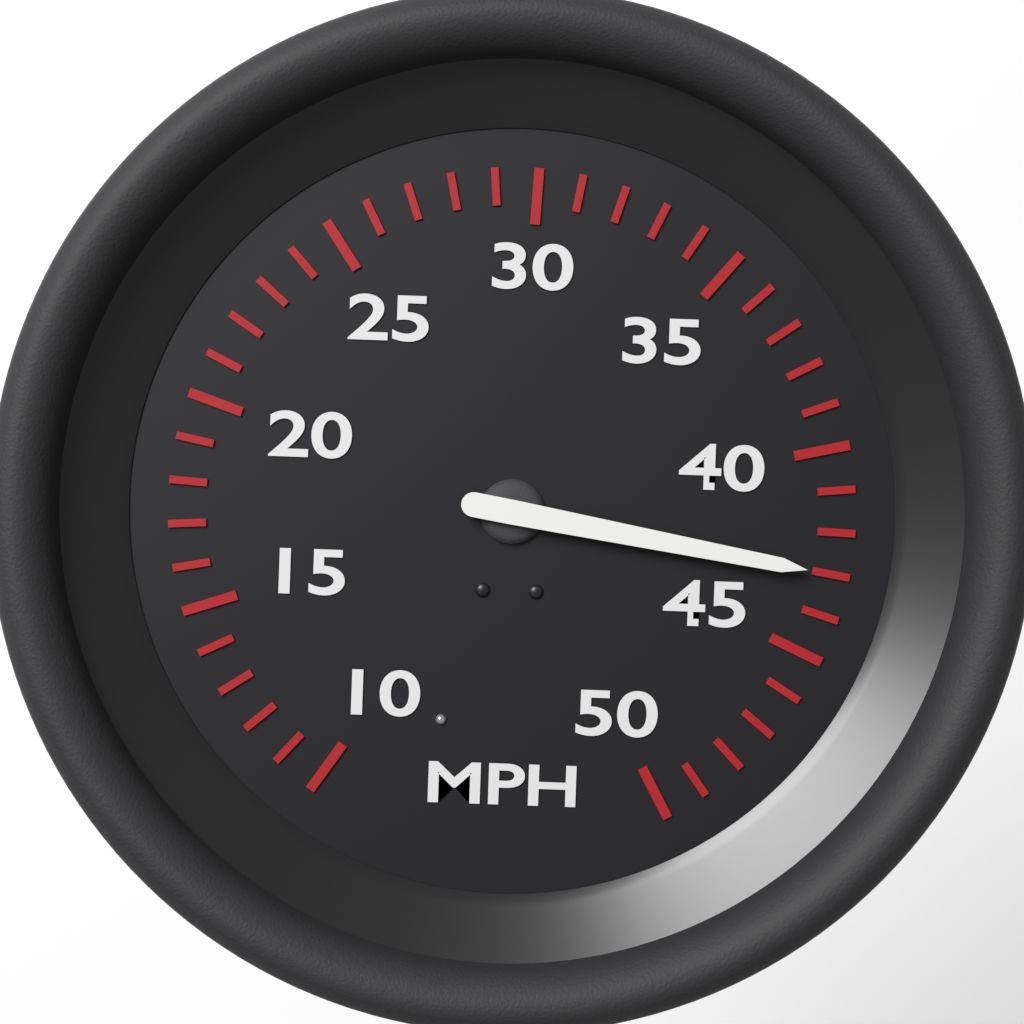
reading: 43 MPH
